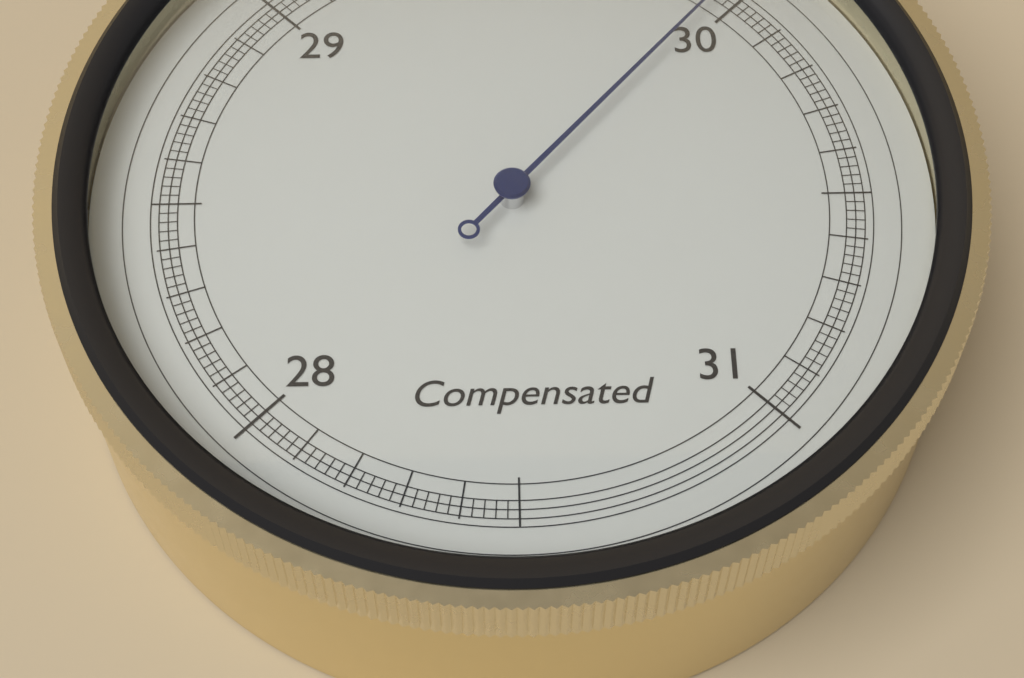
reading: 29.96 inHg
